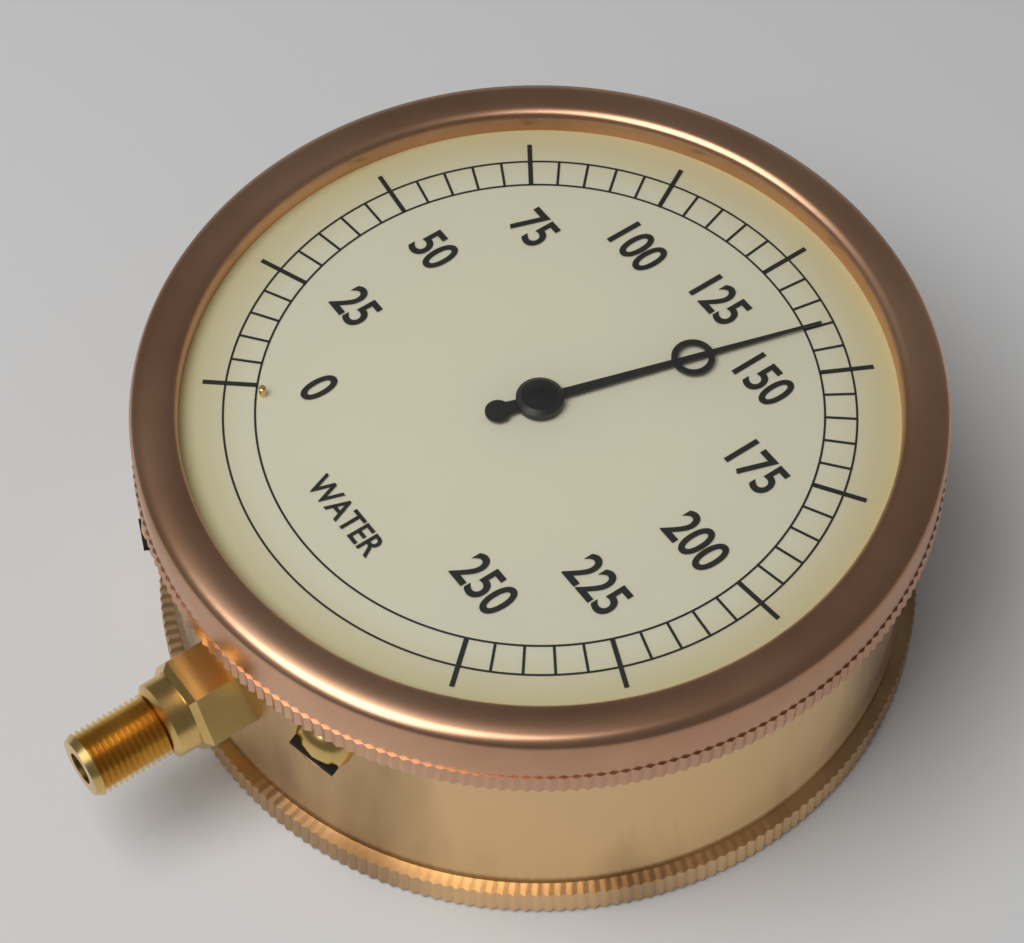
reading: 140 (no unit)
